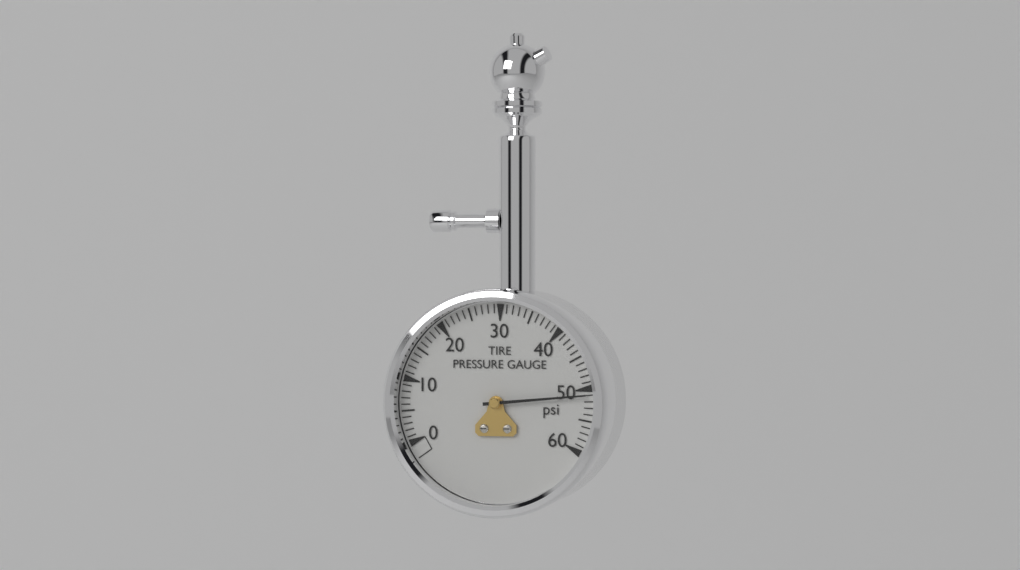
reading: 51 psi
